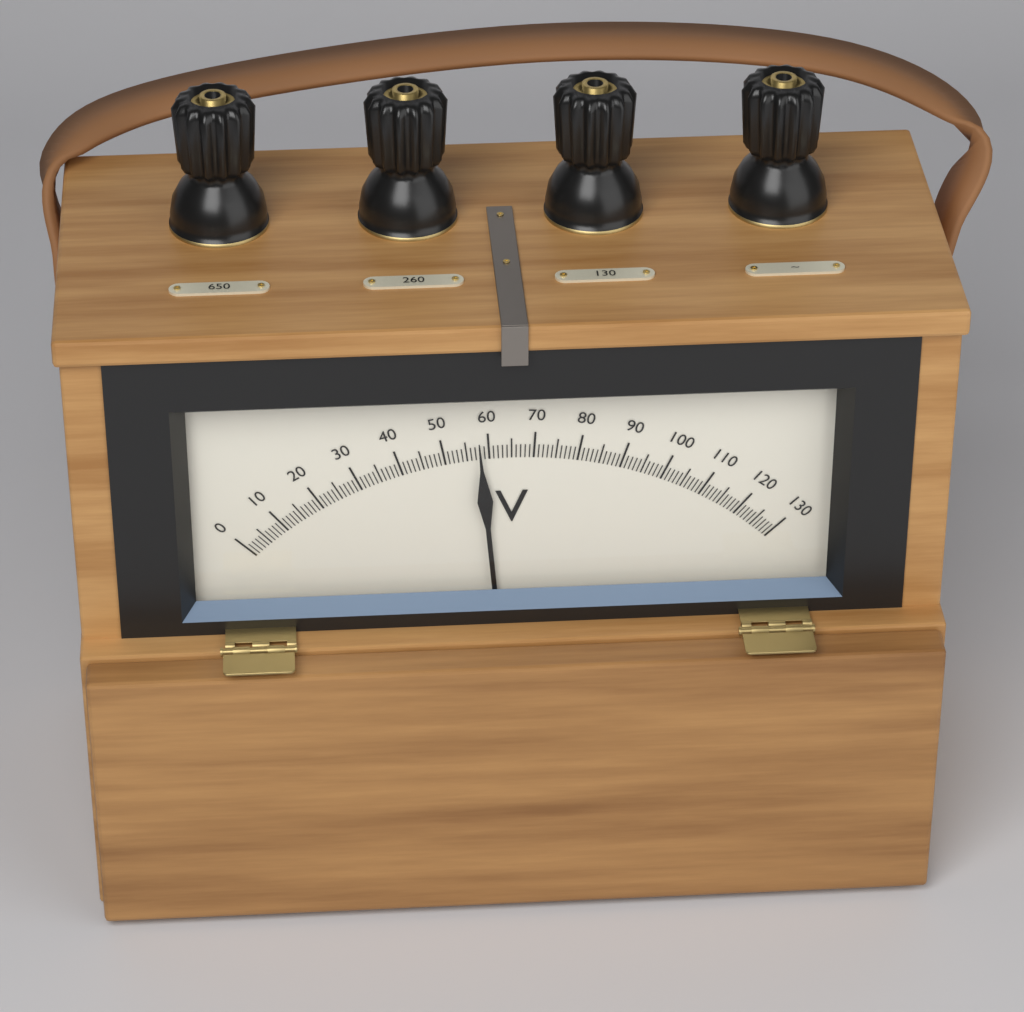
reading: 58 V
